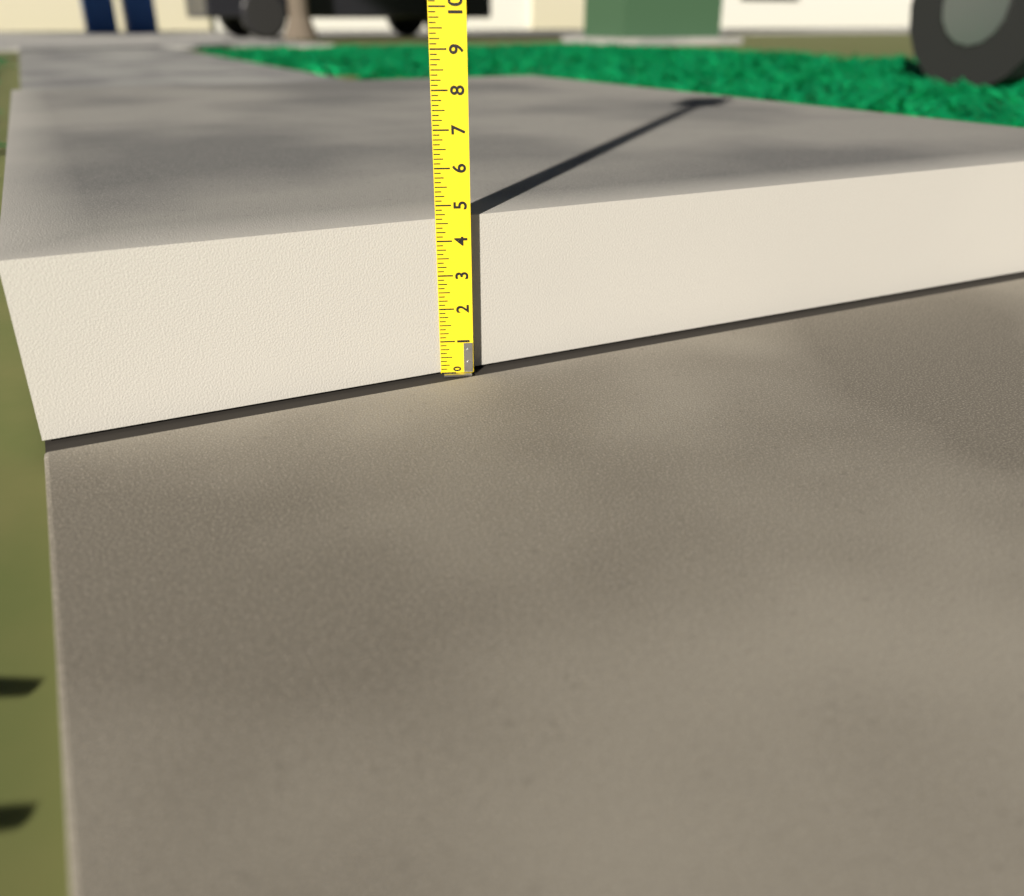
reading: 4.625 (no unit)
